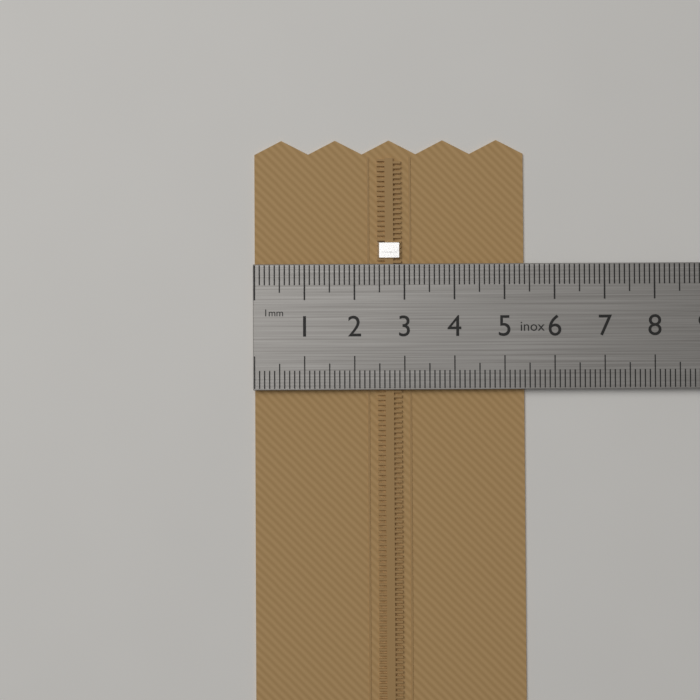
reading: 5.4 cm
